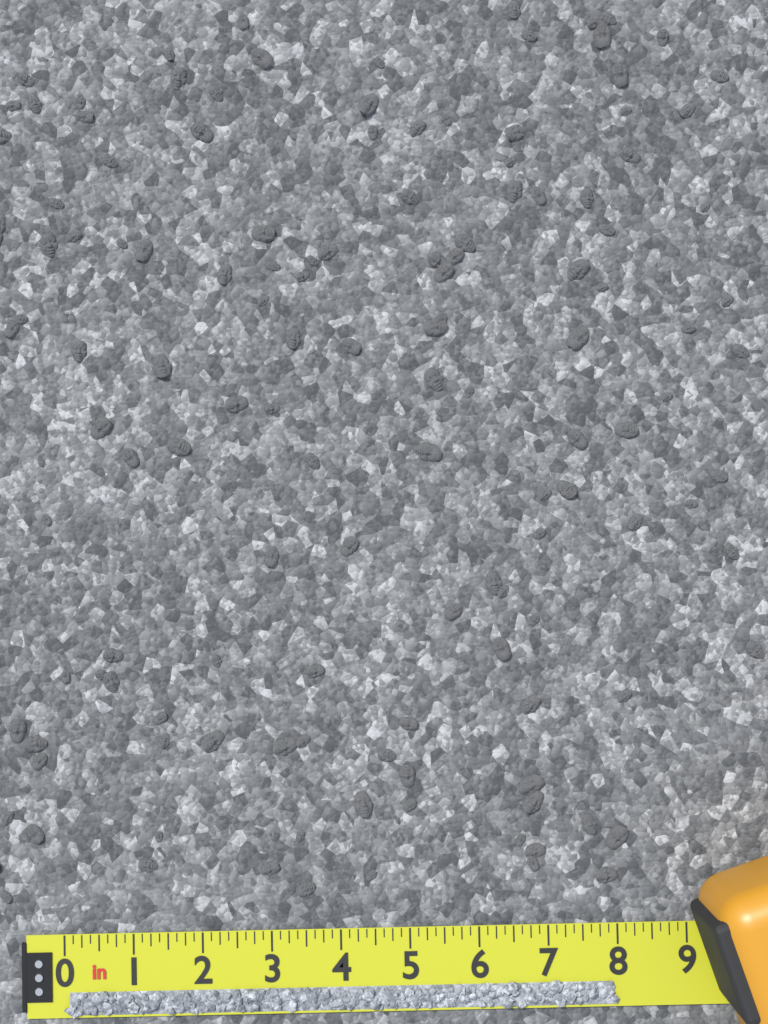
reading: 8.000 in
